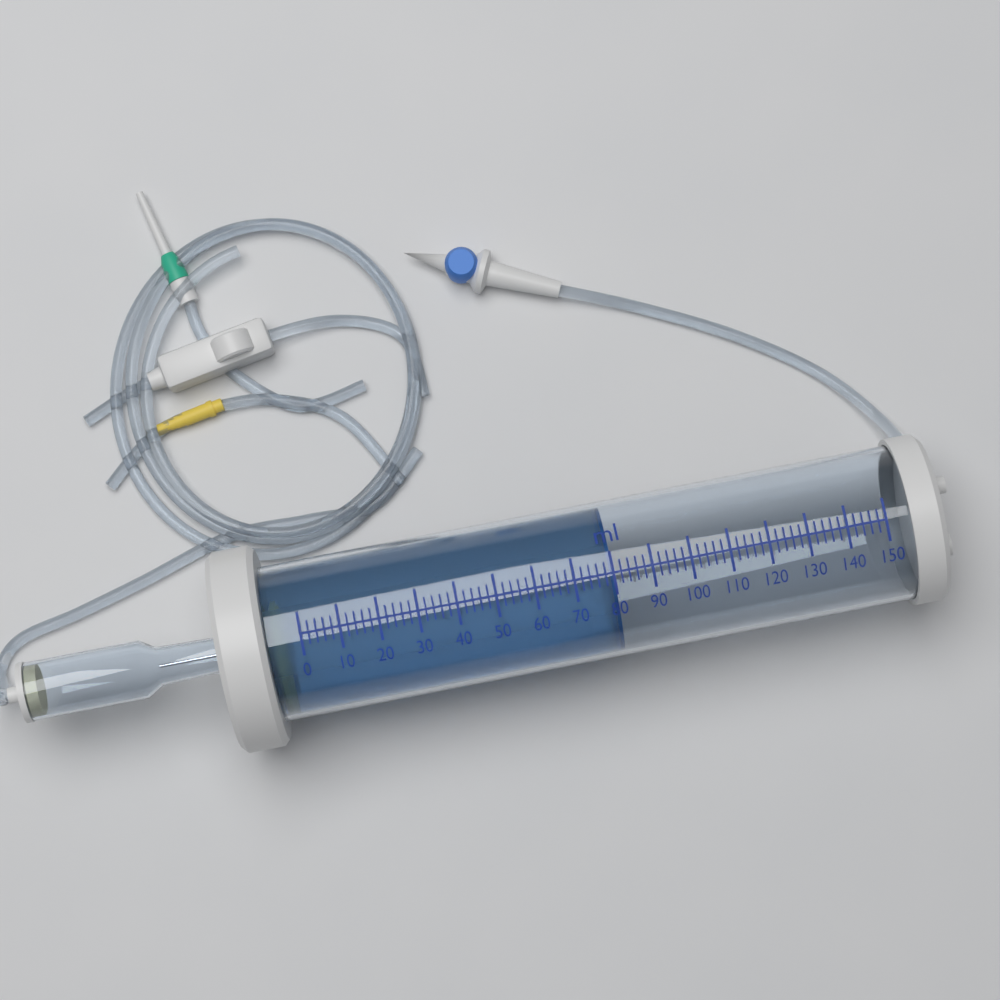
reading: 80 ml
